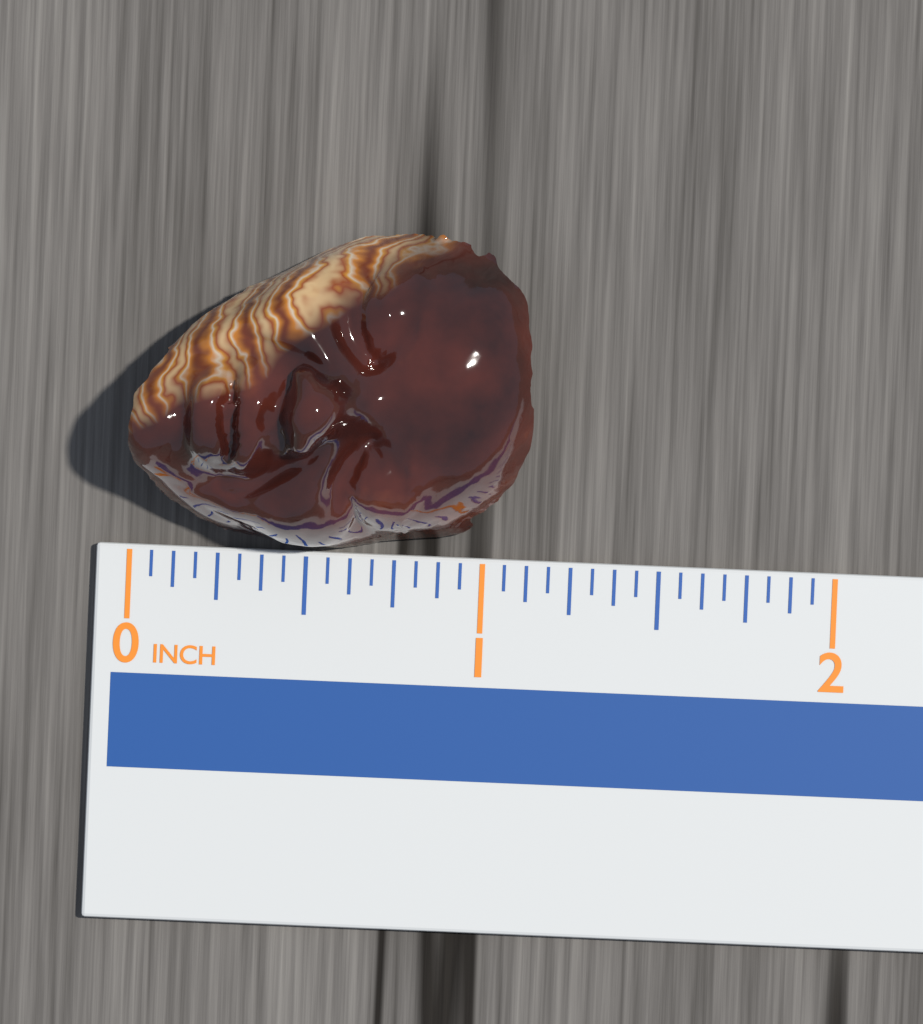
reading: 1.1250 in
